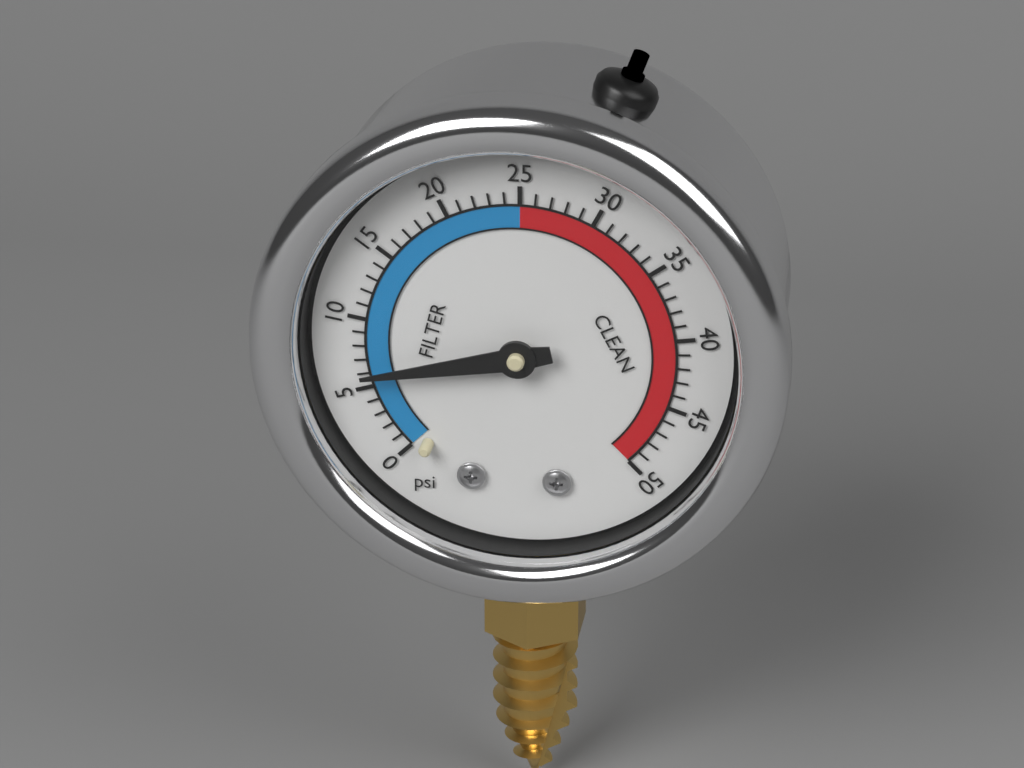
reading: 6 psi
